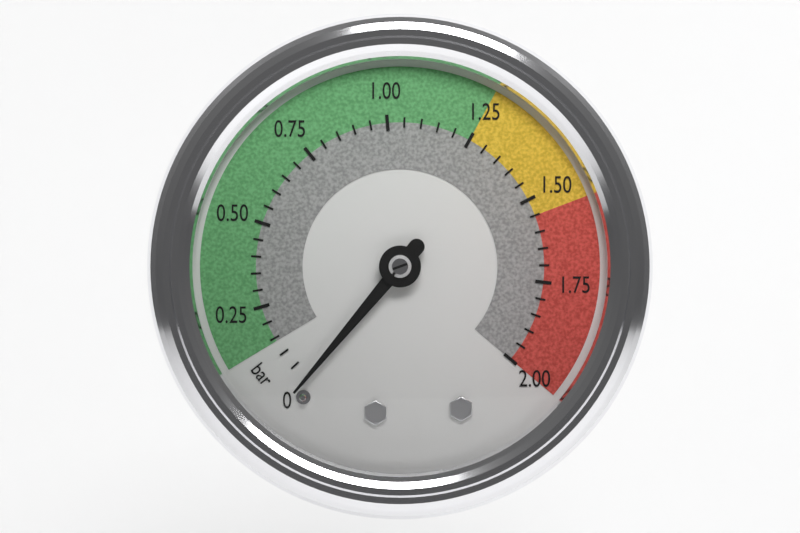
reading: 0.00 bar
